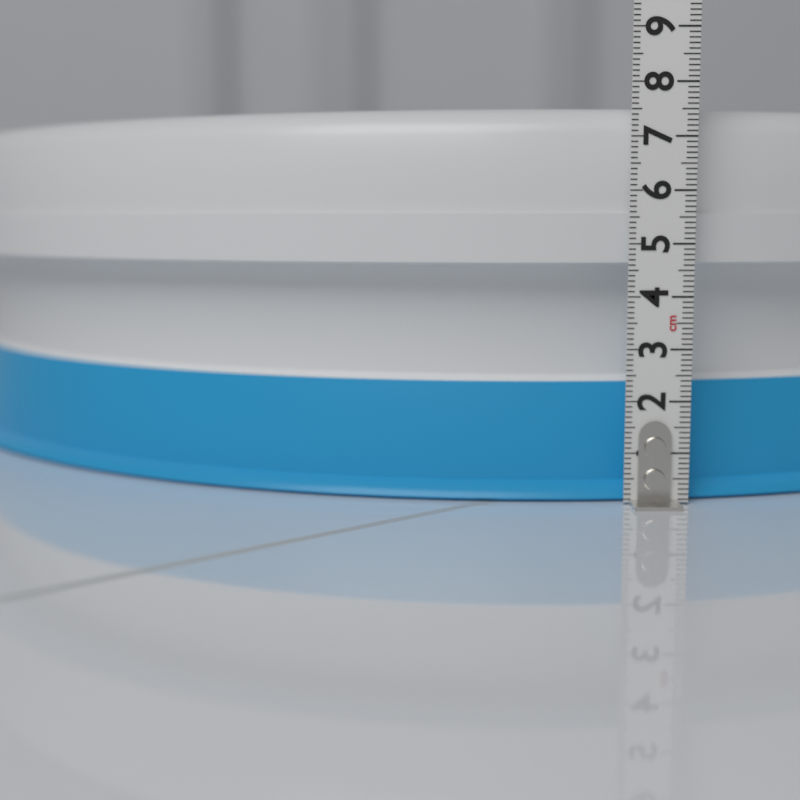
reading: 7.6 cm
